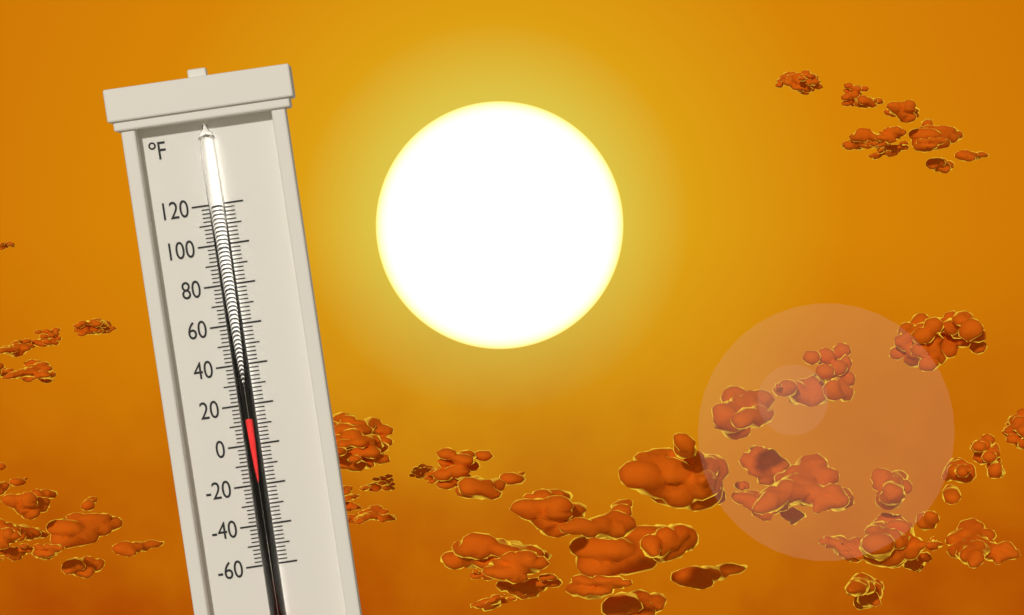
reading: 14 °F
